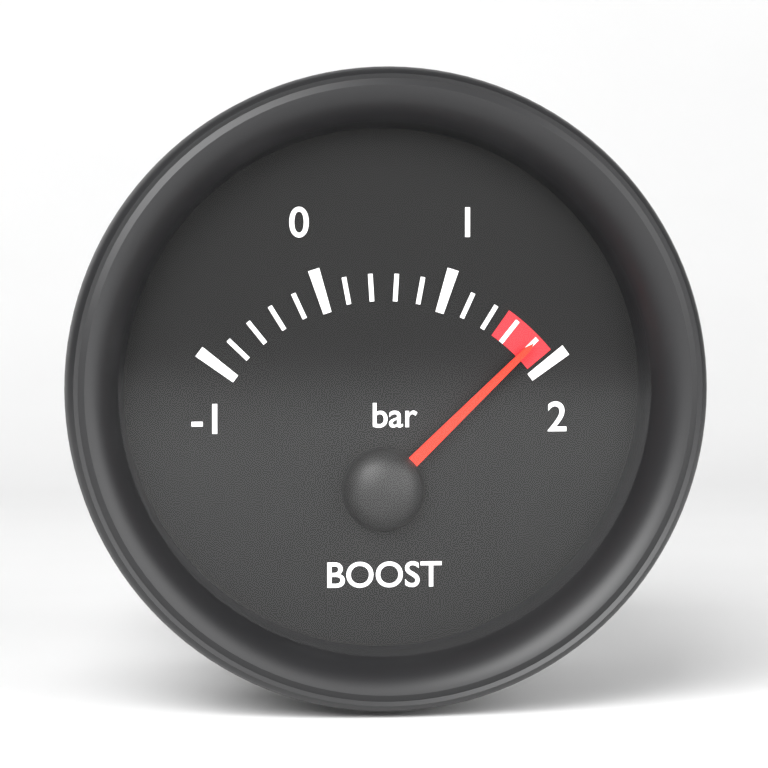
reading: 1.8 bar
